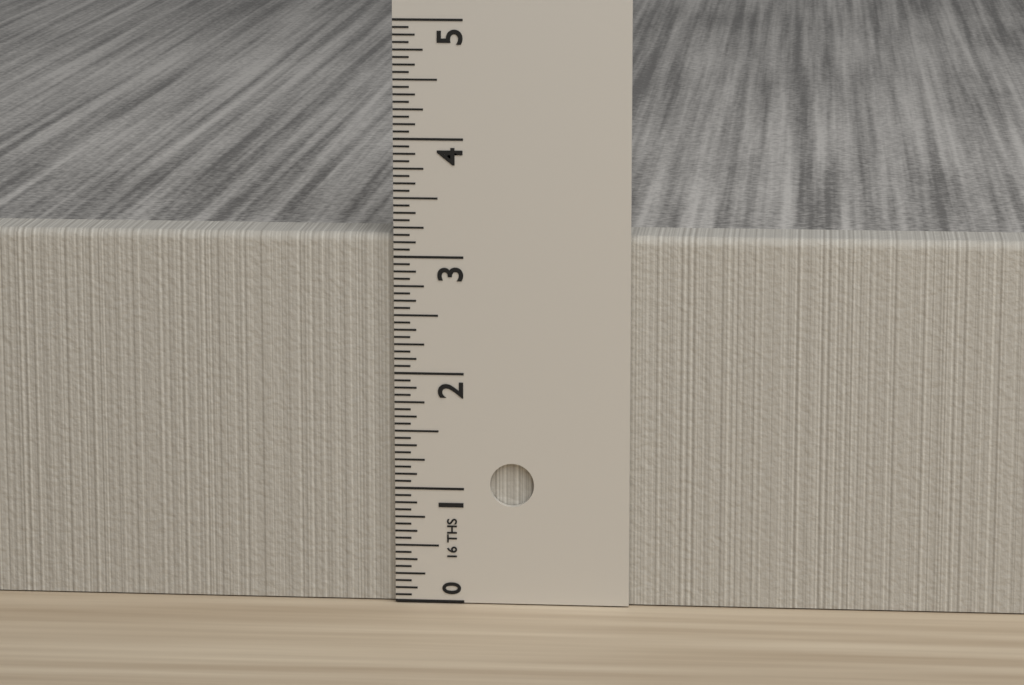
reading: 3.1875 in
